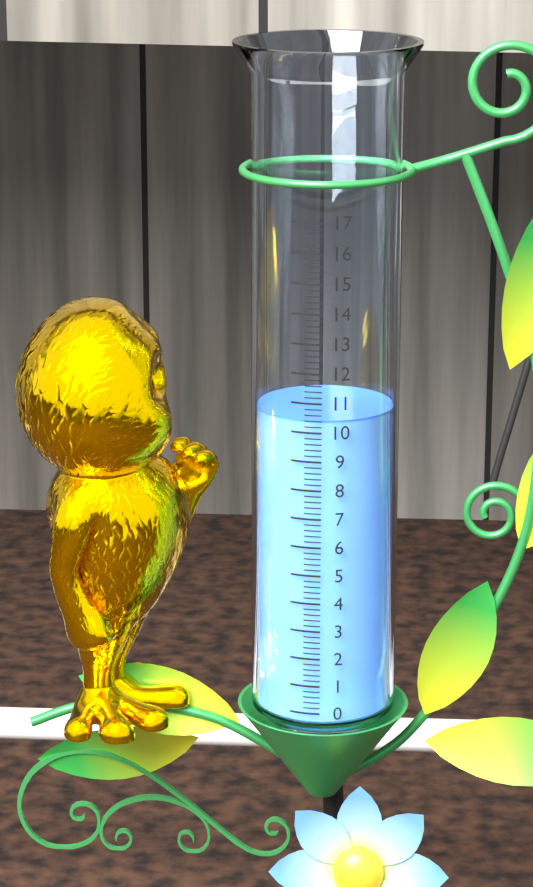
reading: 10.4 (no unit)
